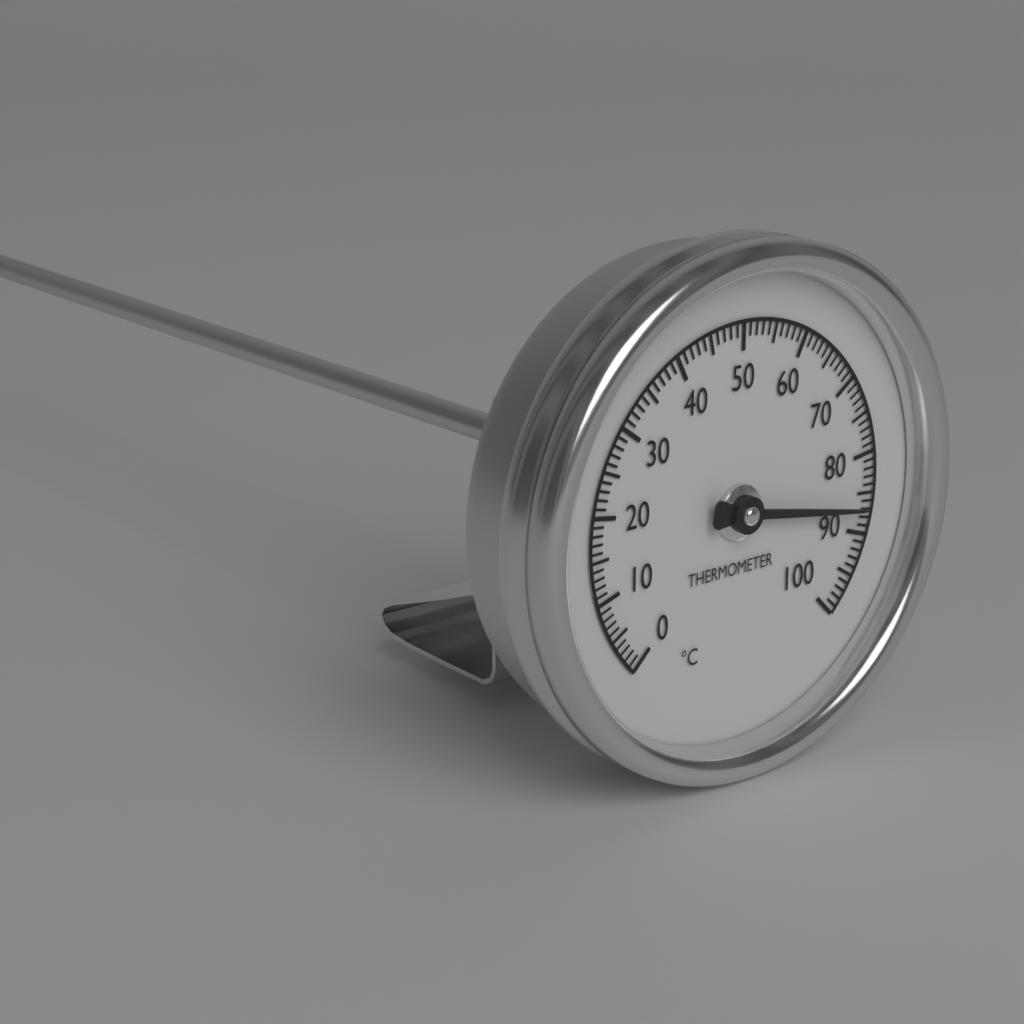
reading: 87 °C
